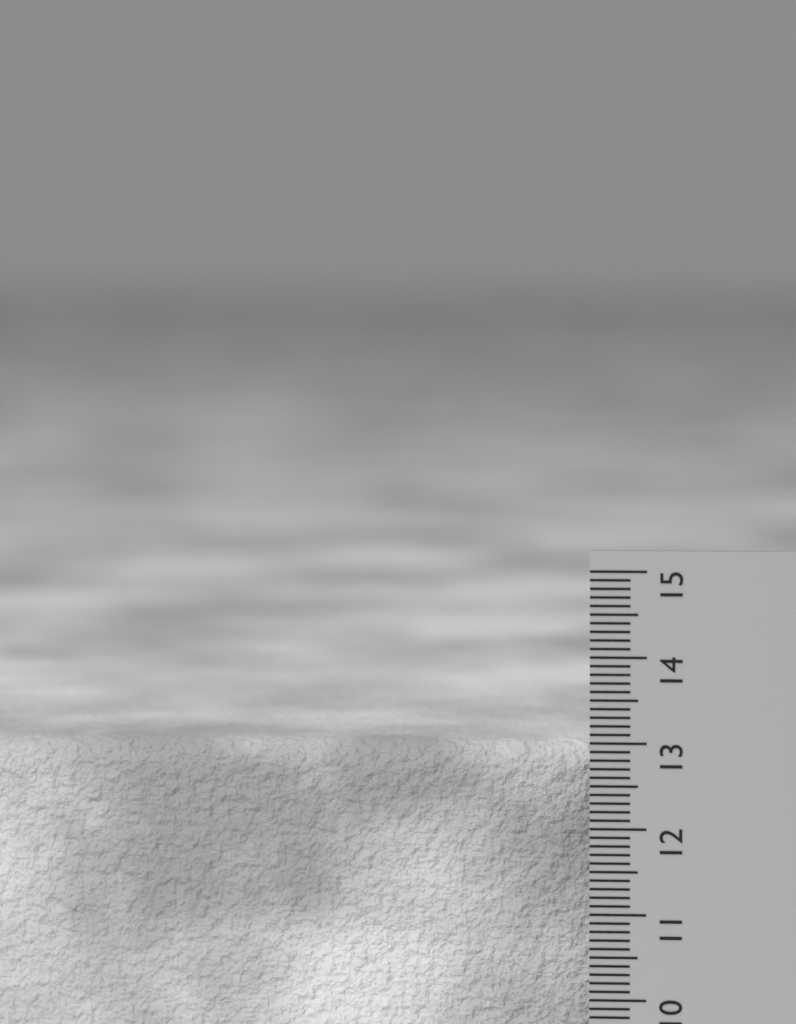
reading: 12.9 cm
